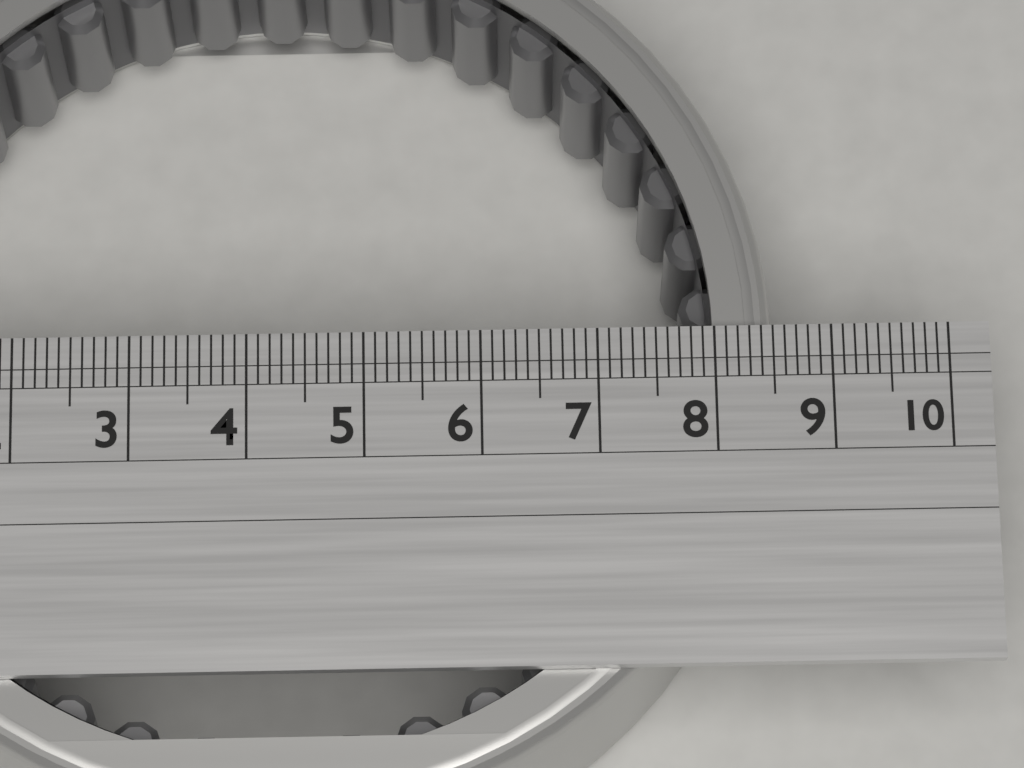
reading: 8.5 (no unit)
